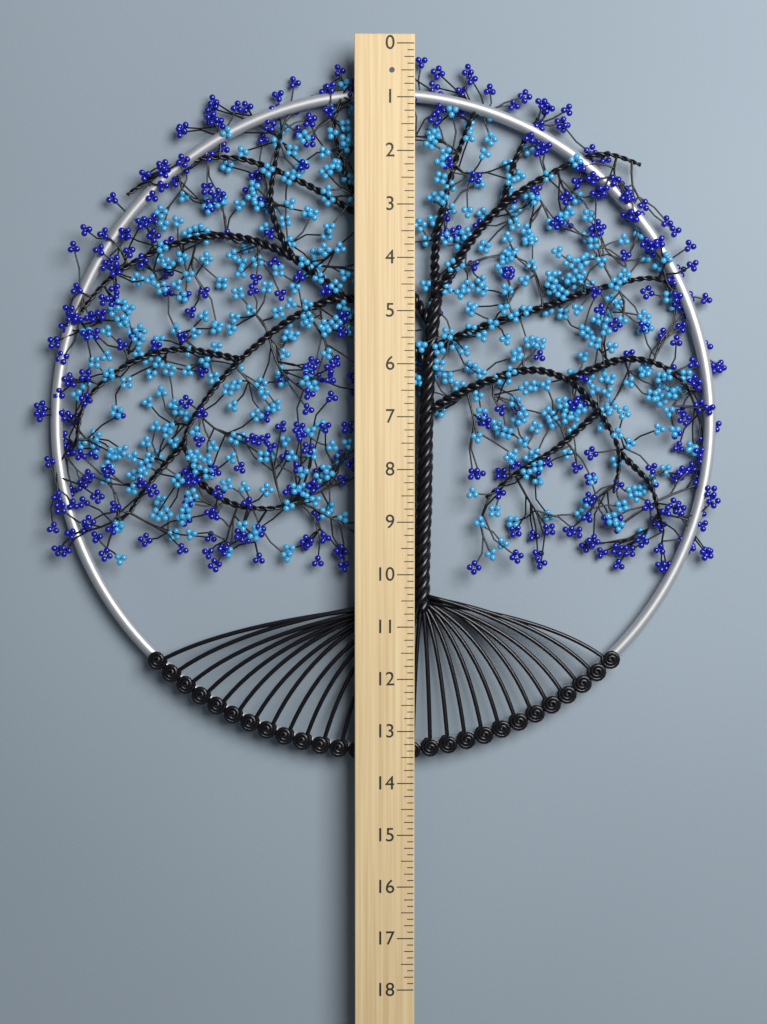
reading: 13.625 (no unit)
